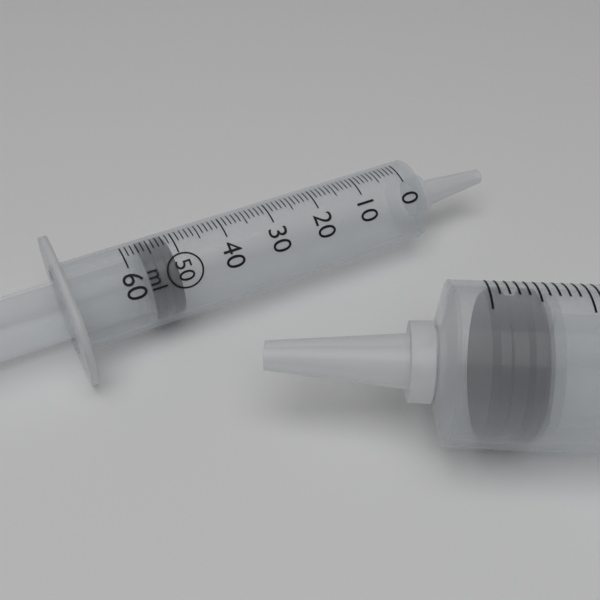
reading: 51 ml
